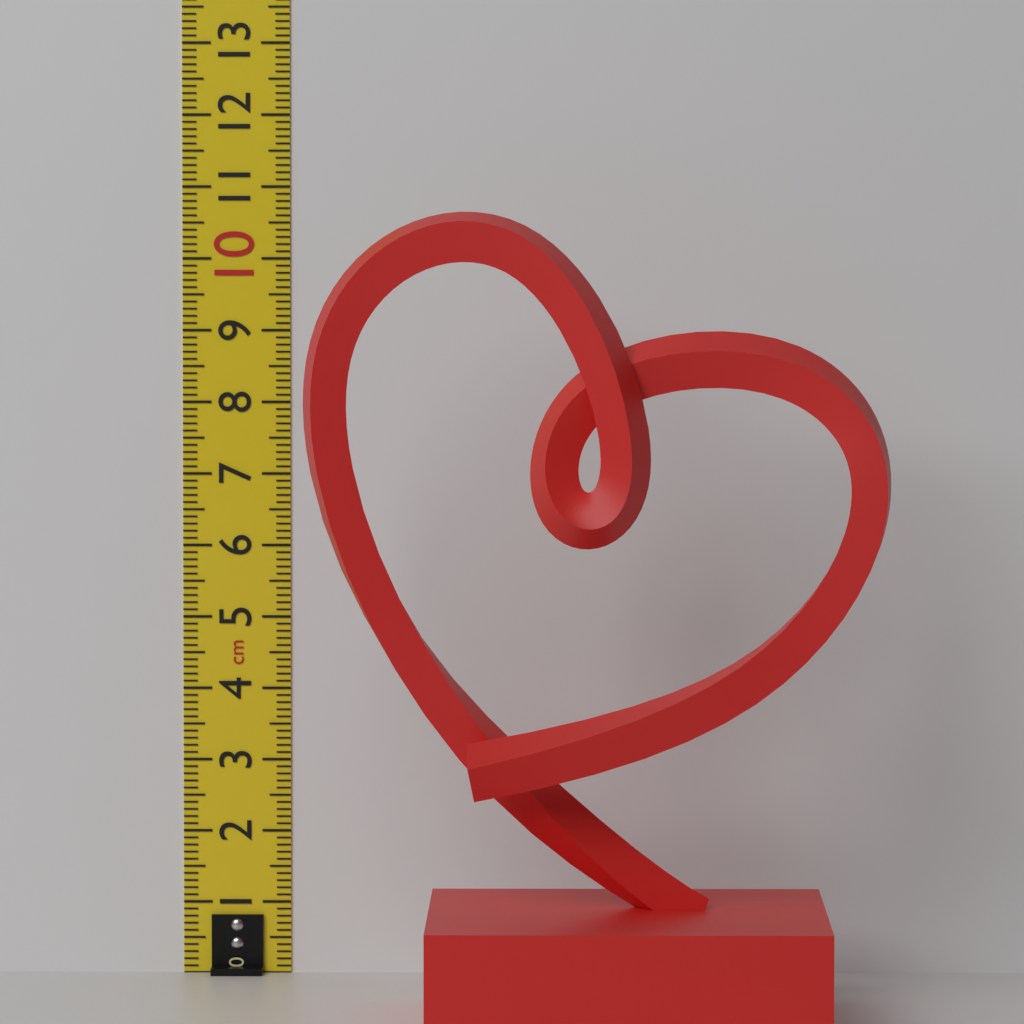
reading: 10.7 cm
